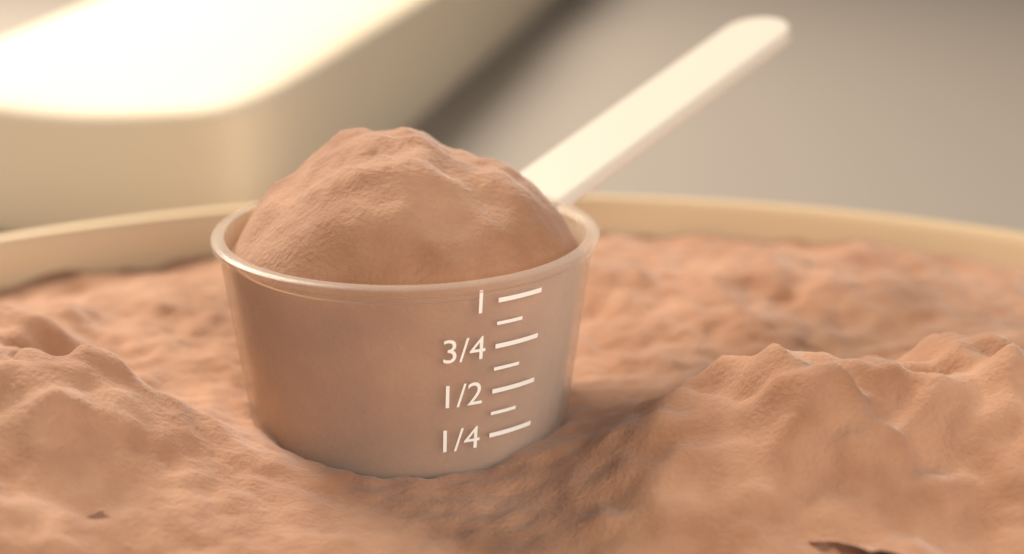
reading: 1.000 (no unit)
